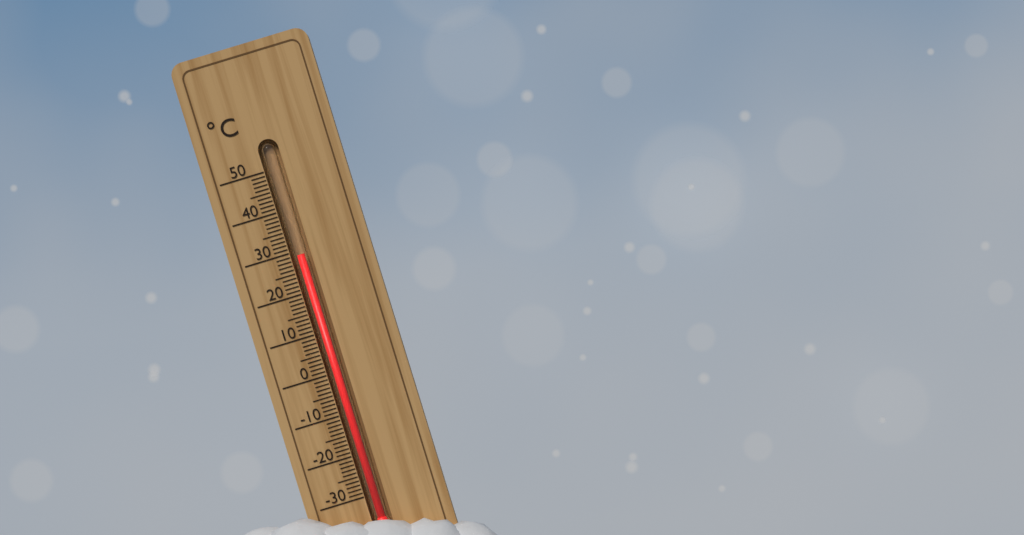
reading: 29 °C
